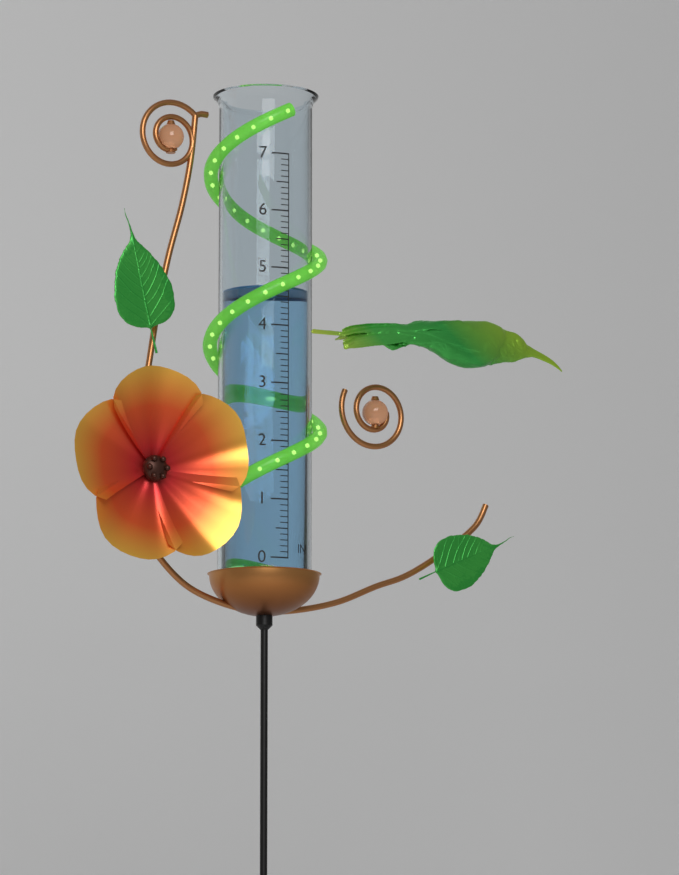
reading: 4.7 in
